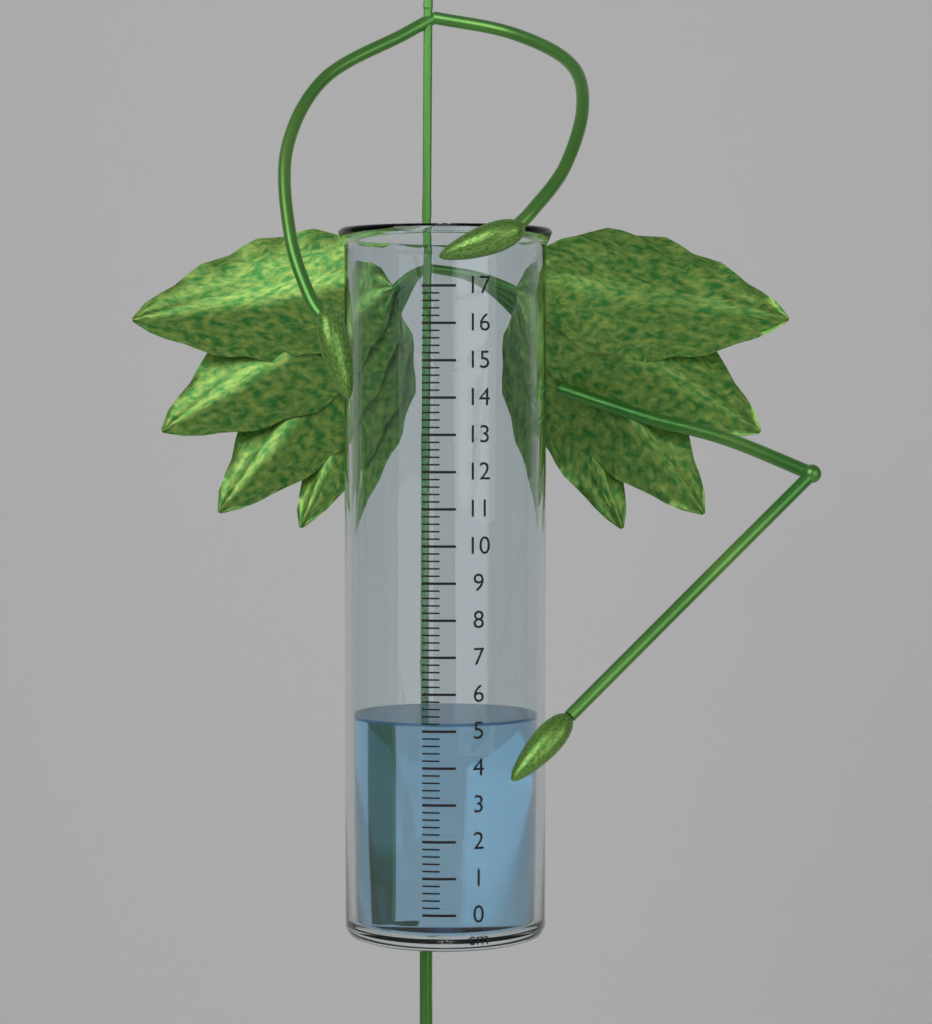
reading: 5.2 cm
